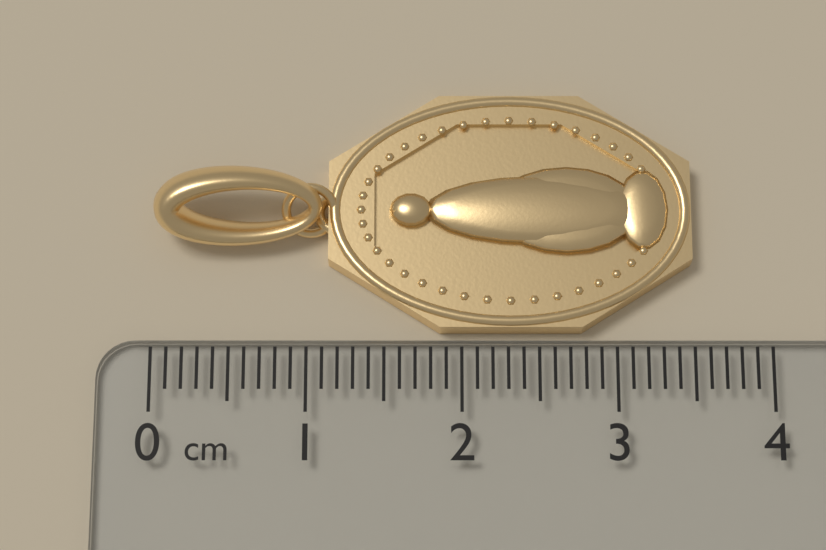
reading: 3.5 cm
